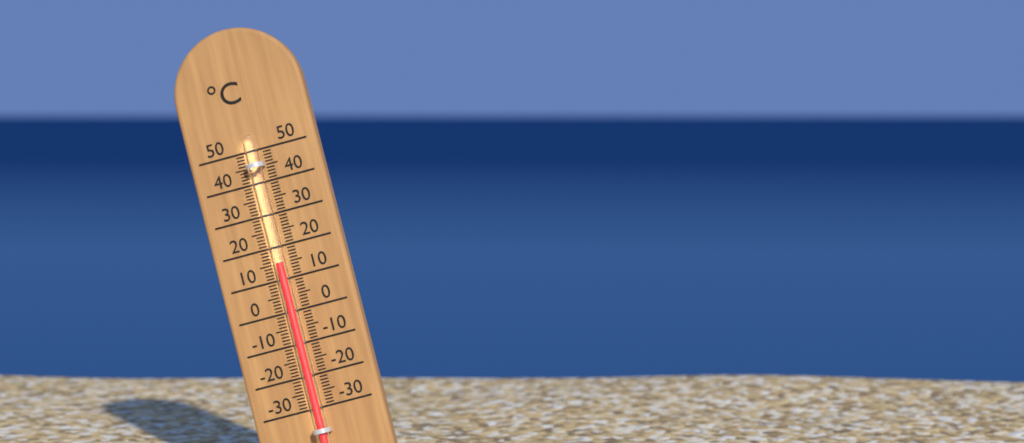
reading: 15 °C
